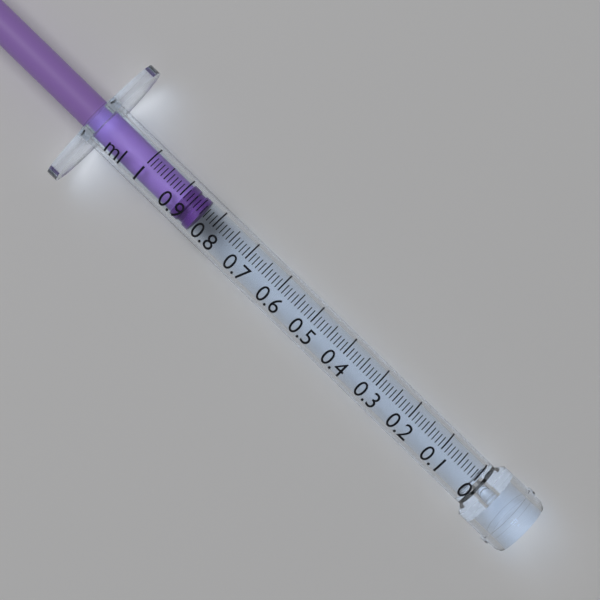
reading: 0.84 ml
